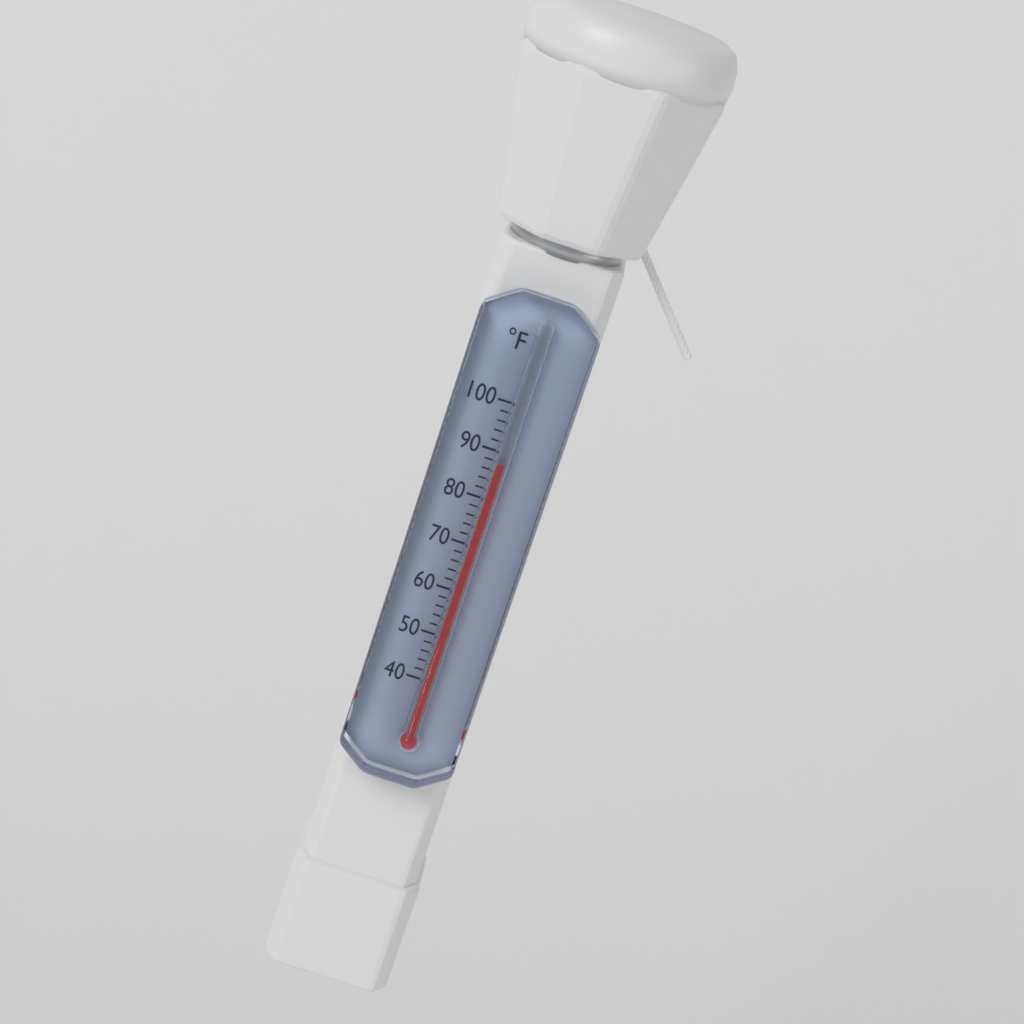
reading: 88 °F
